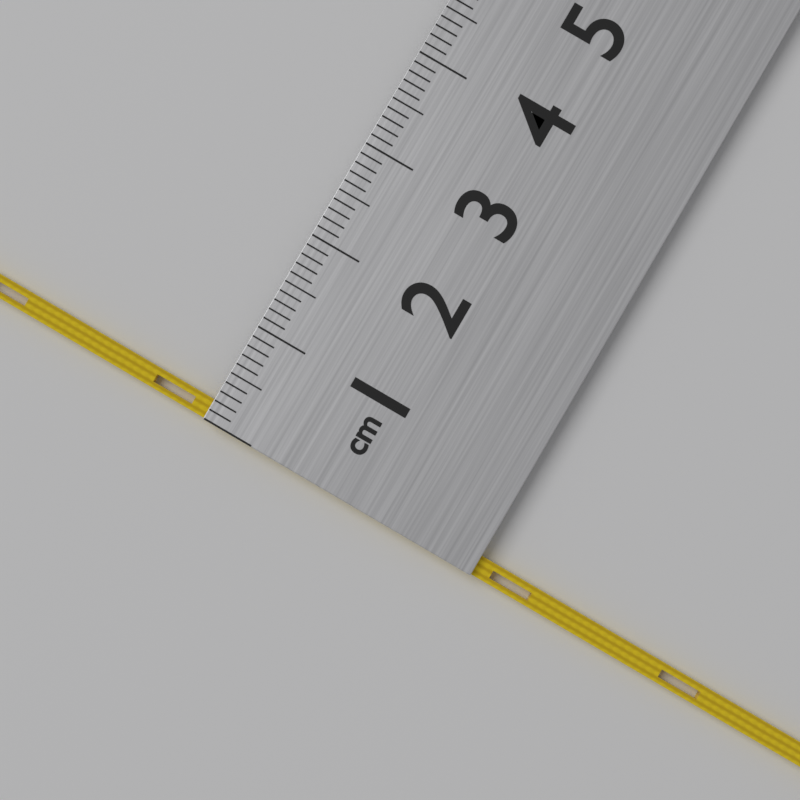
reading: 0.2 cm
